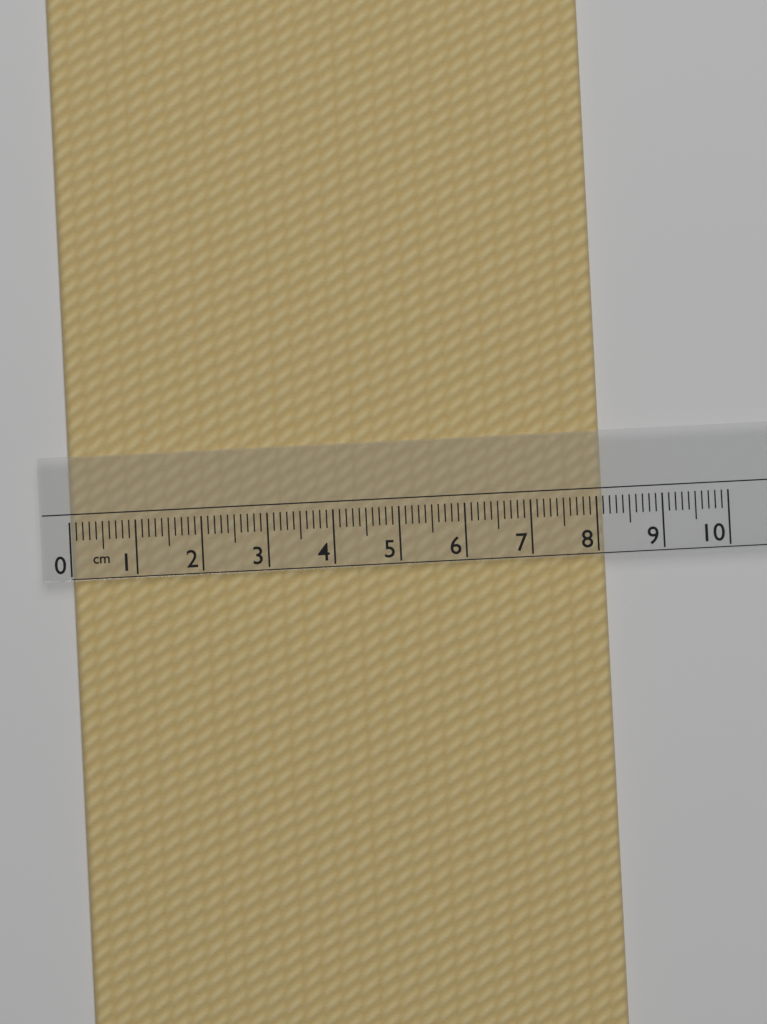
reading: 8.1 cm
